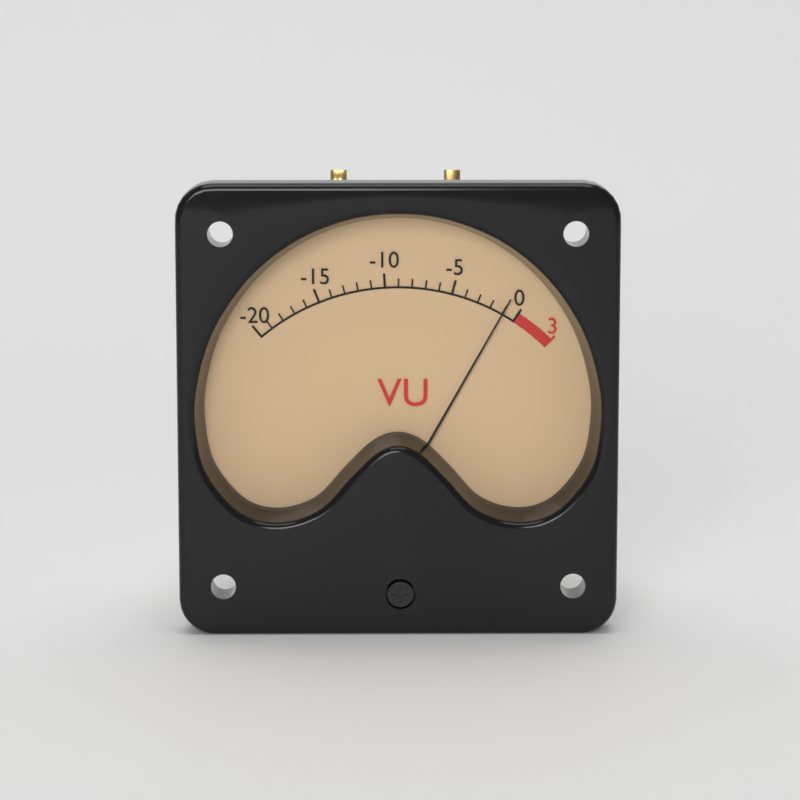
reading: -1 VU
